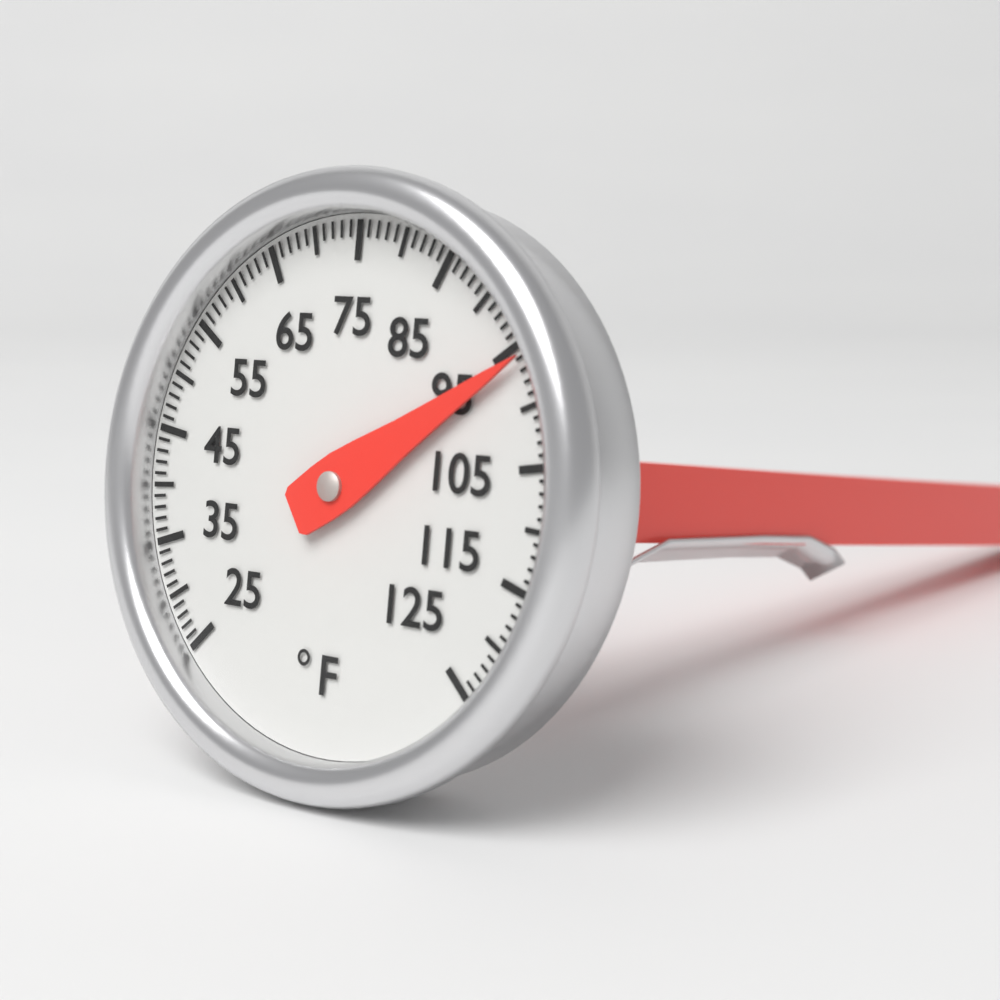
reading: 96 °F
